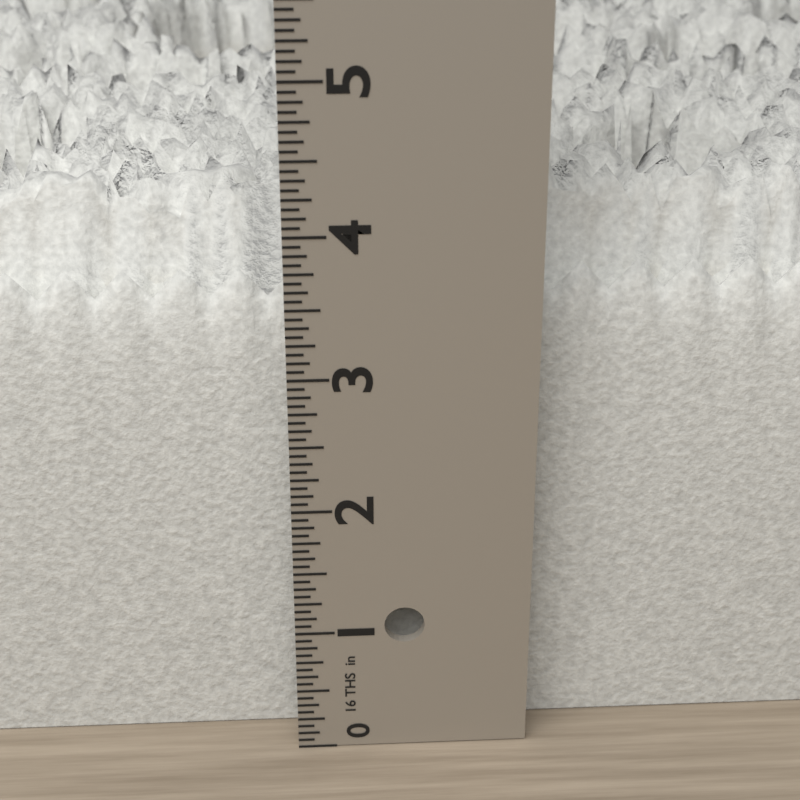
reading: 4.1875 in
